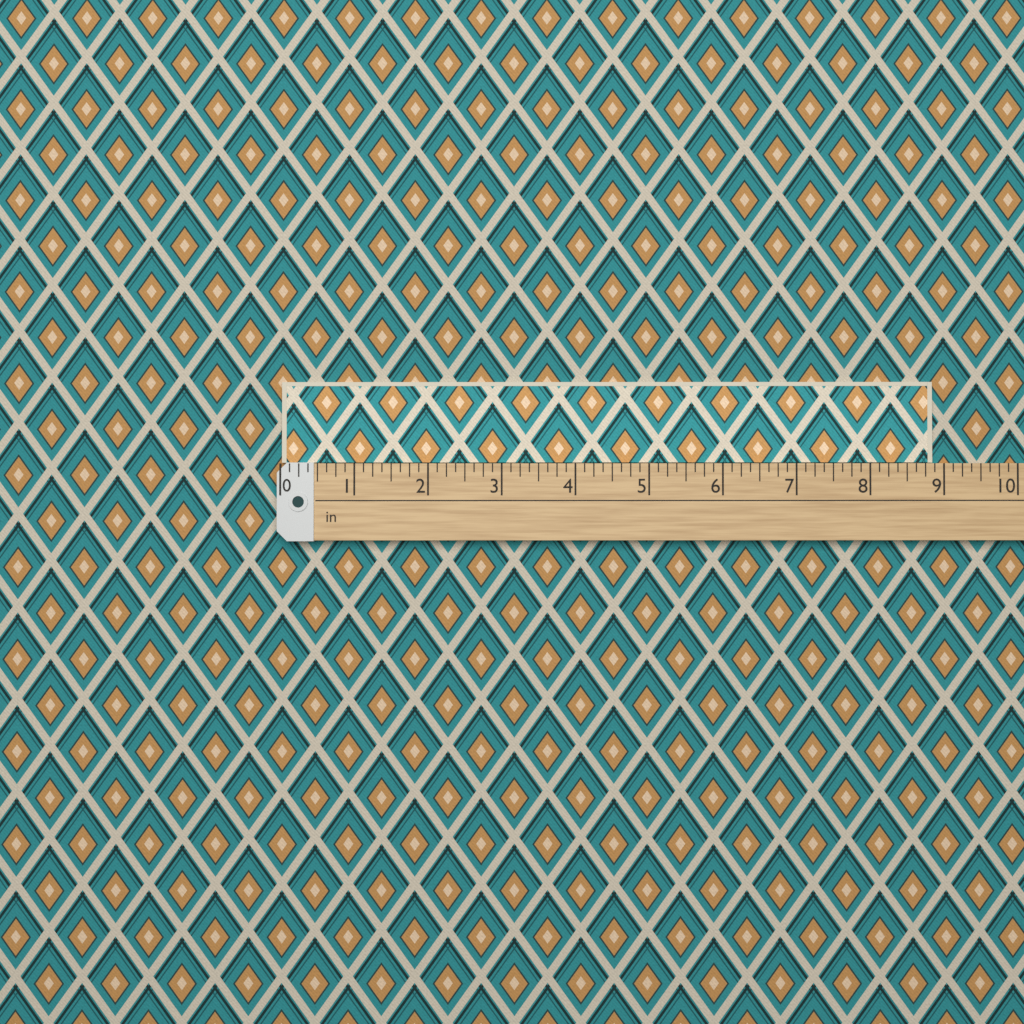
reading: 8.875 in
